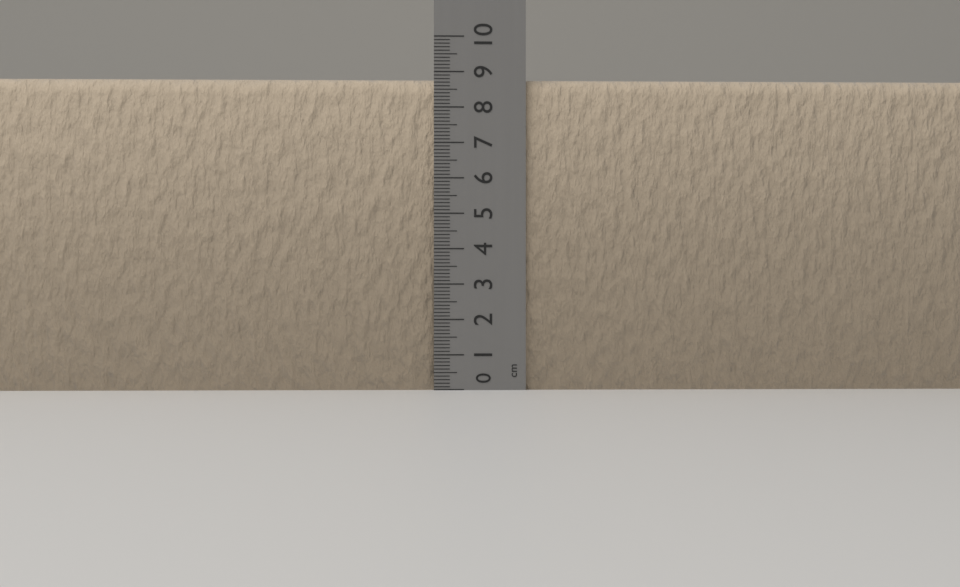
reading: 8.8 cm
